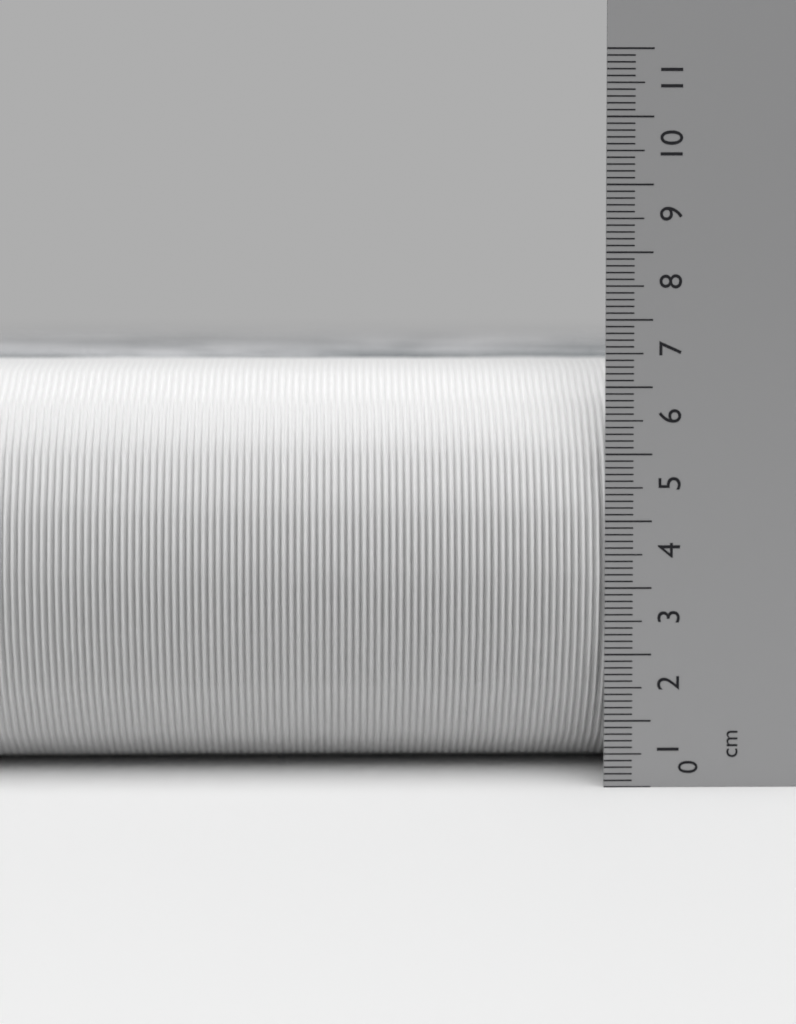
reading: 6.4 cm
